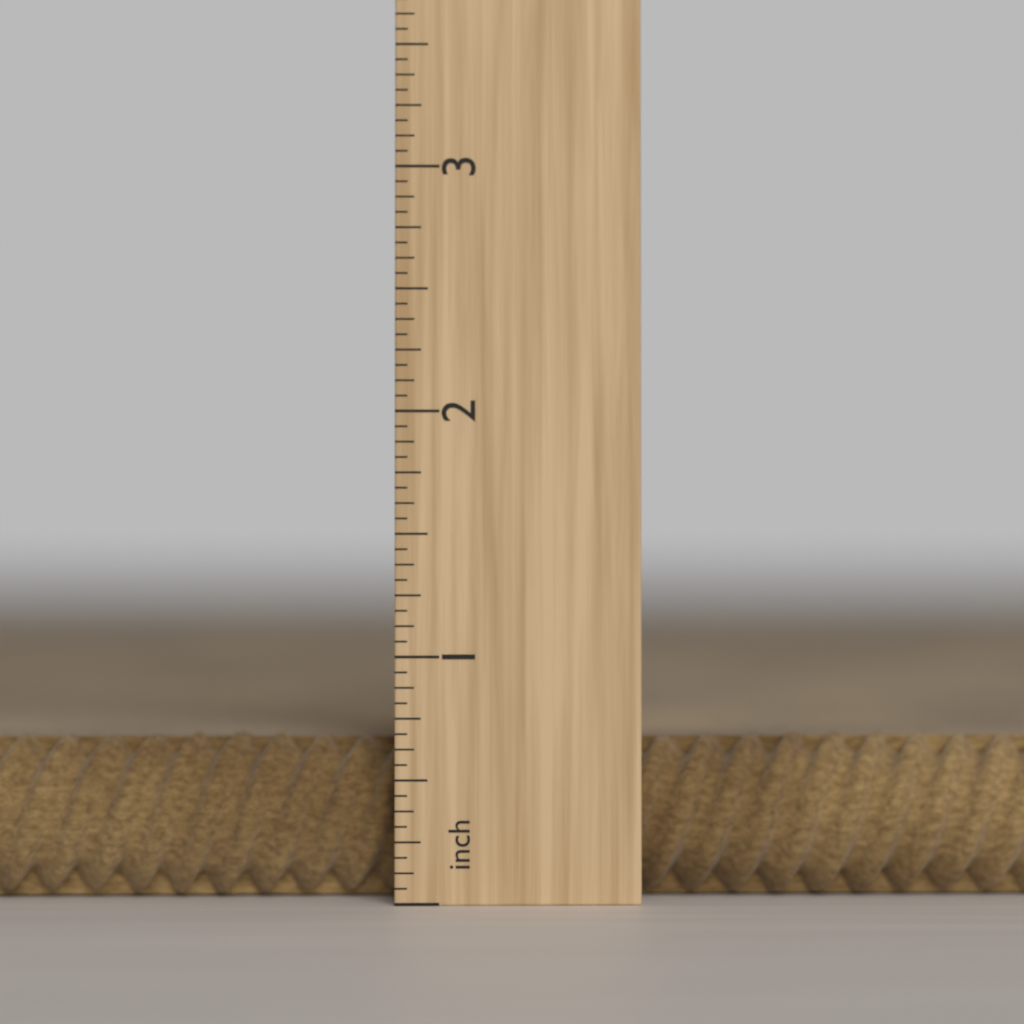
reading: 0.6875 inch
